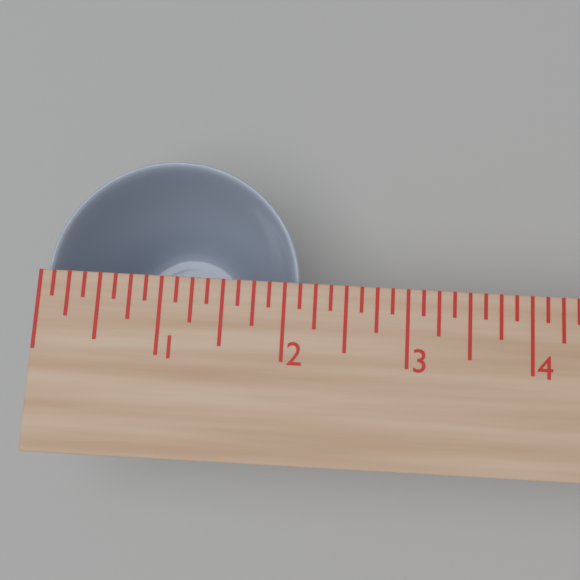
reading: 2.125 in
